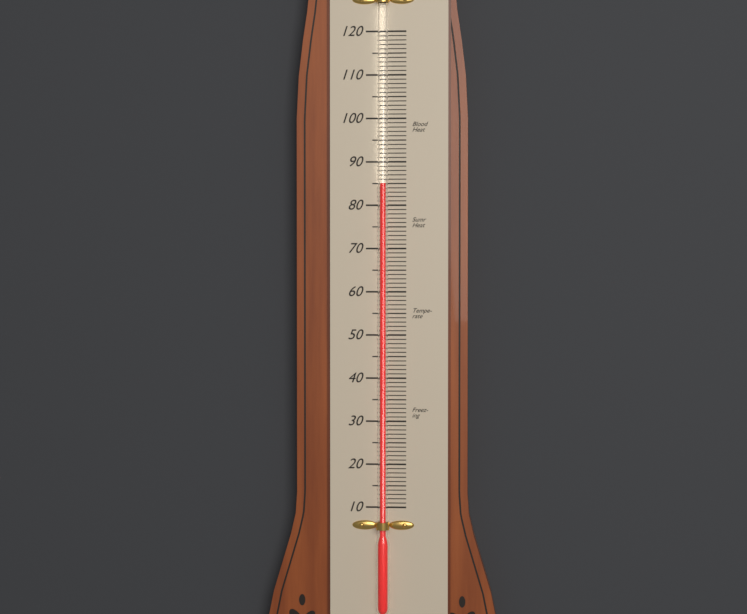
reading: 85 (no unit)
